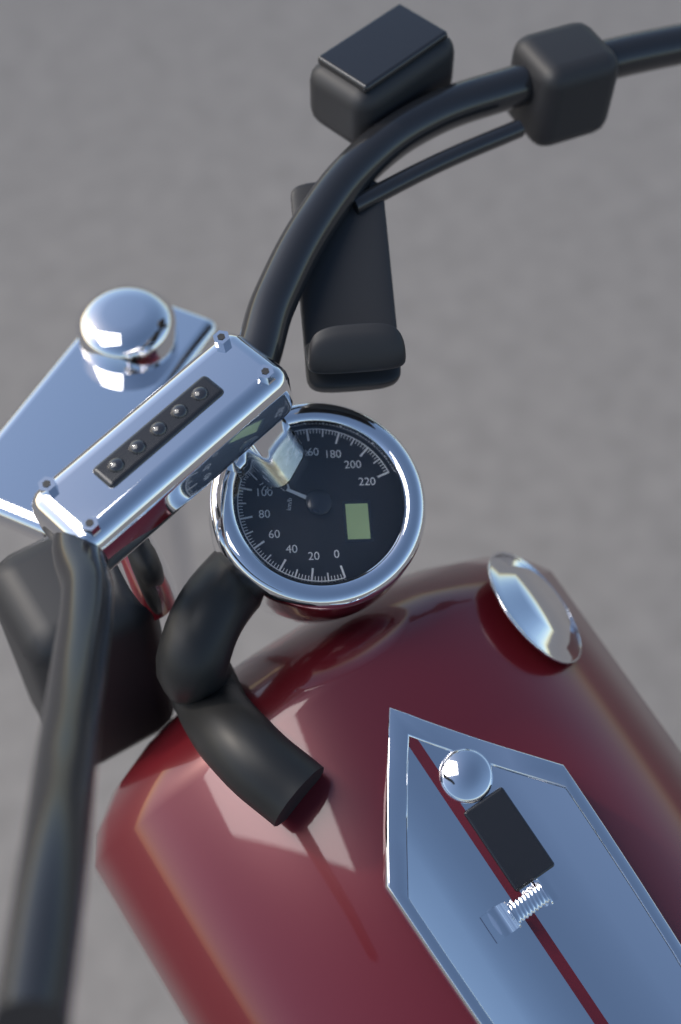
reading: 110 km/h
